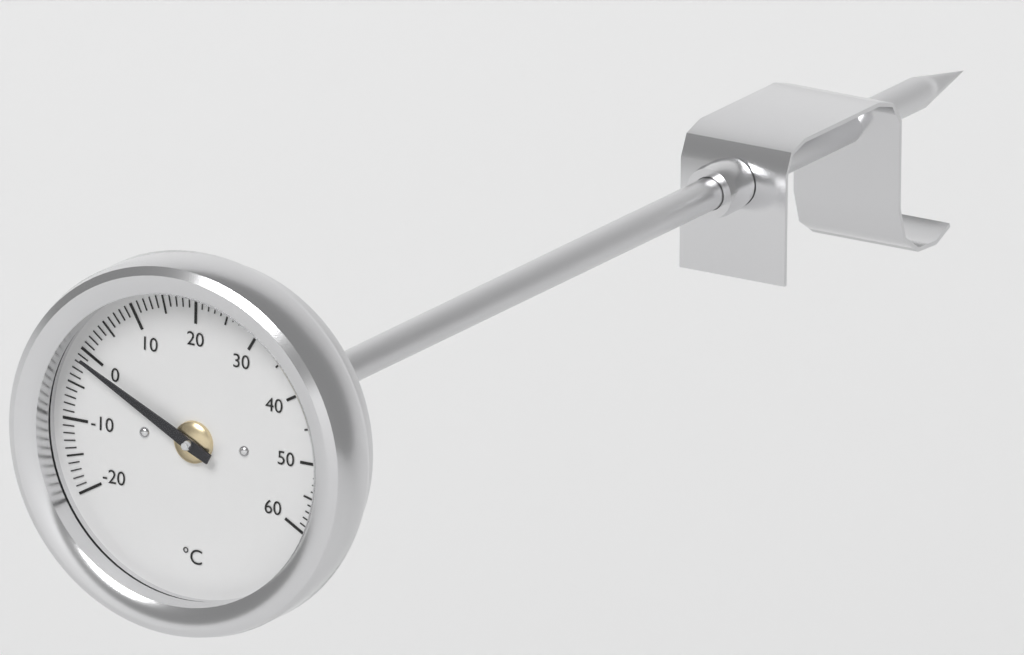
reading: -1 °C
